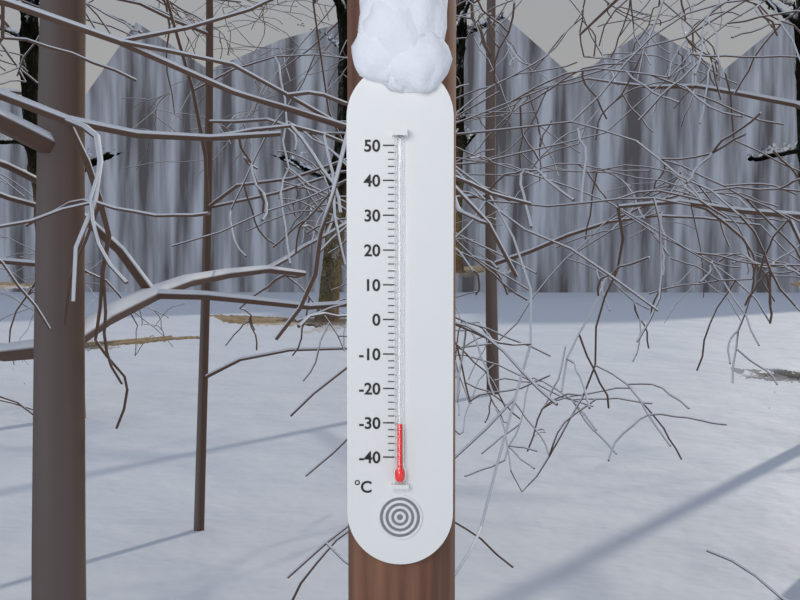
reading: -30 °C
